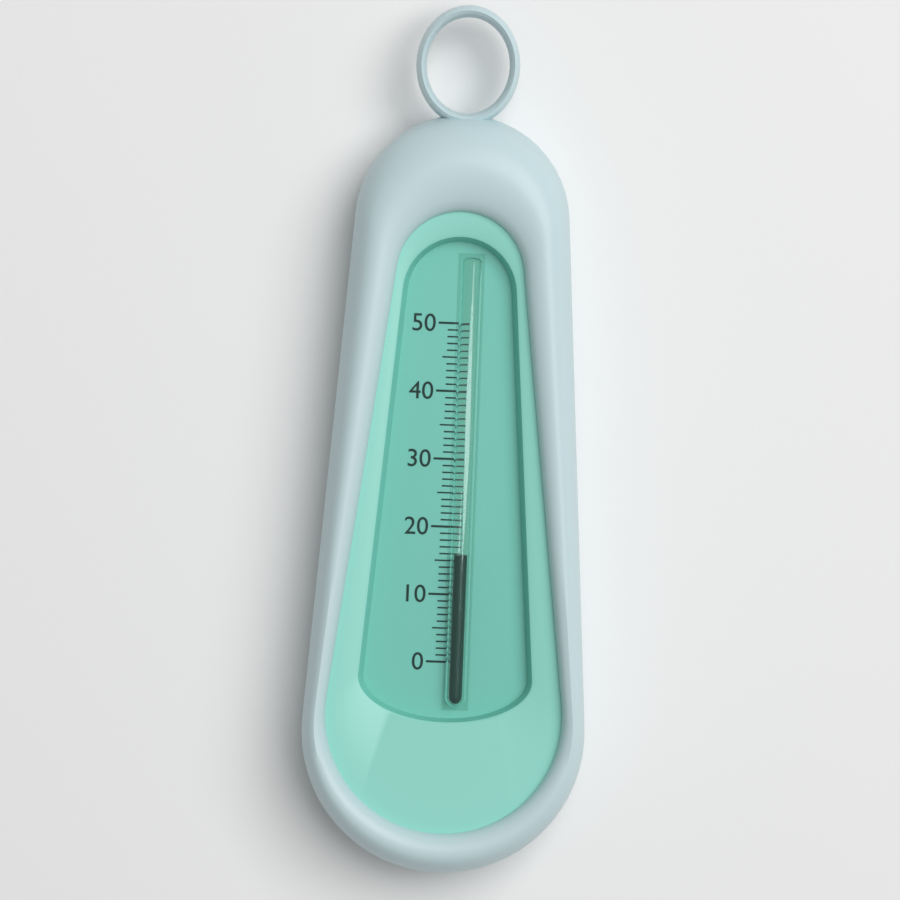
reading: 16 (no unit)
